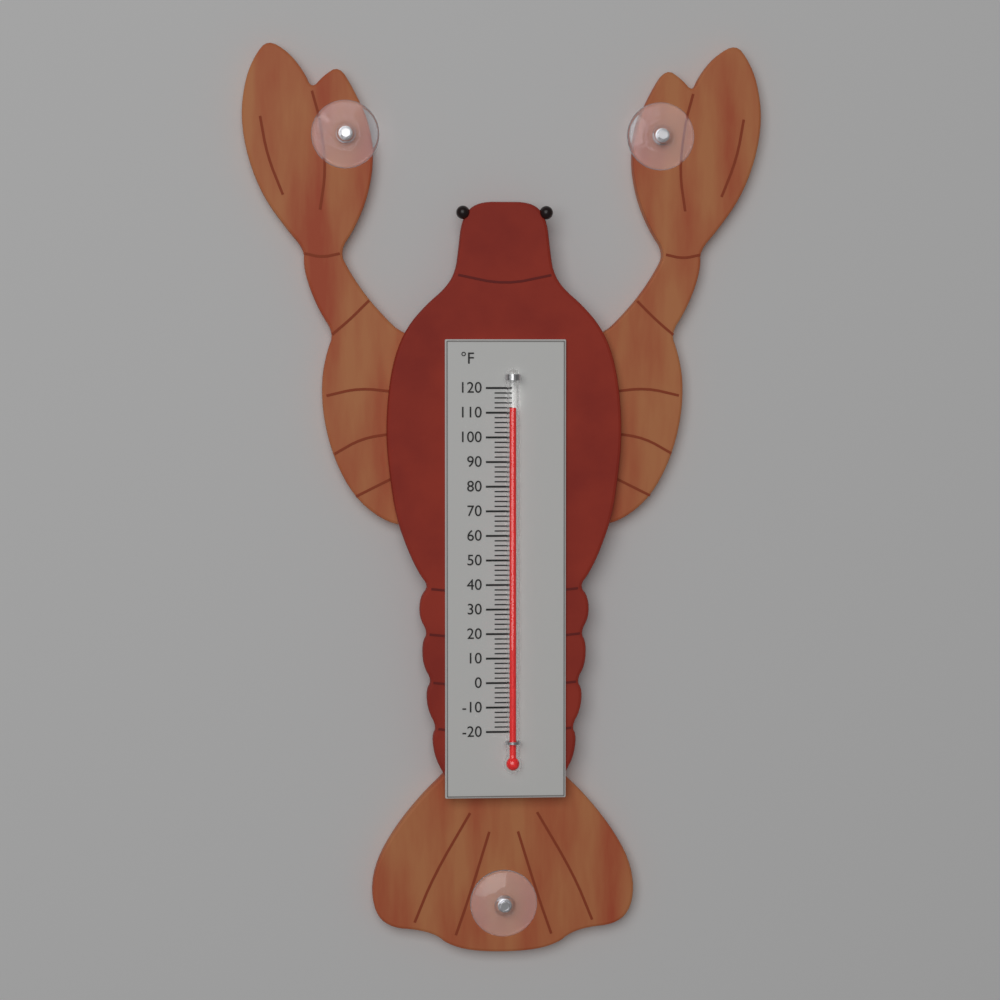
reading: 112 °F
